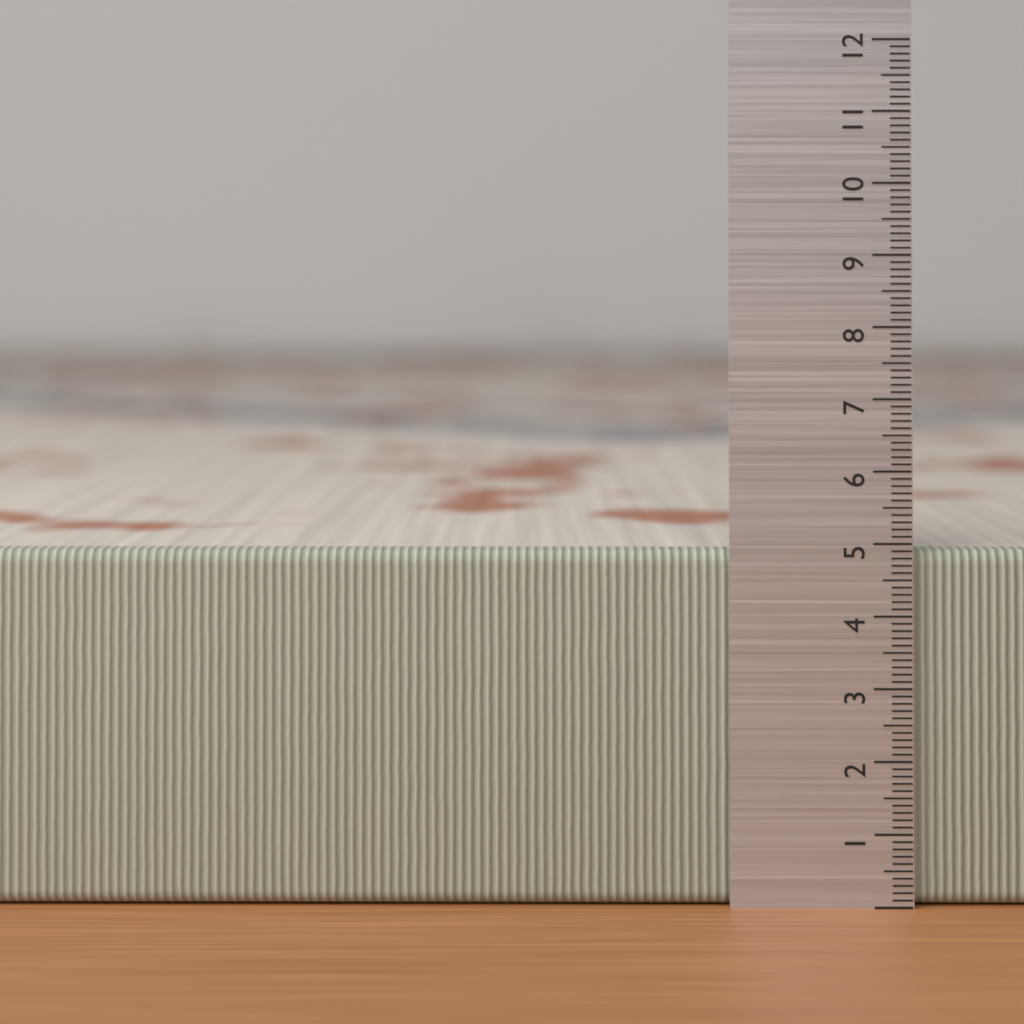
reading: 4.9 (no unit)
